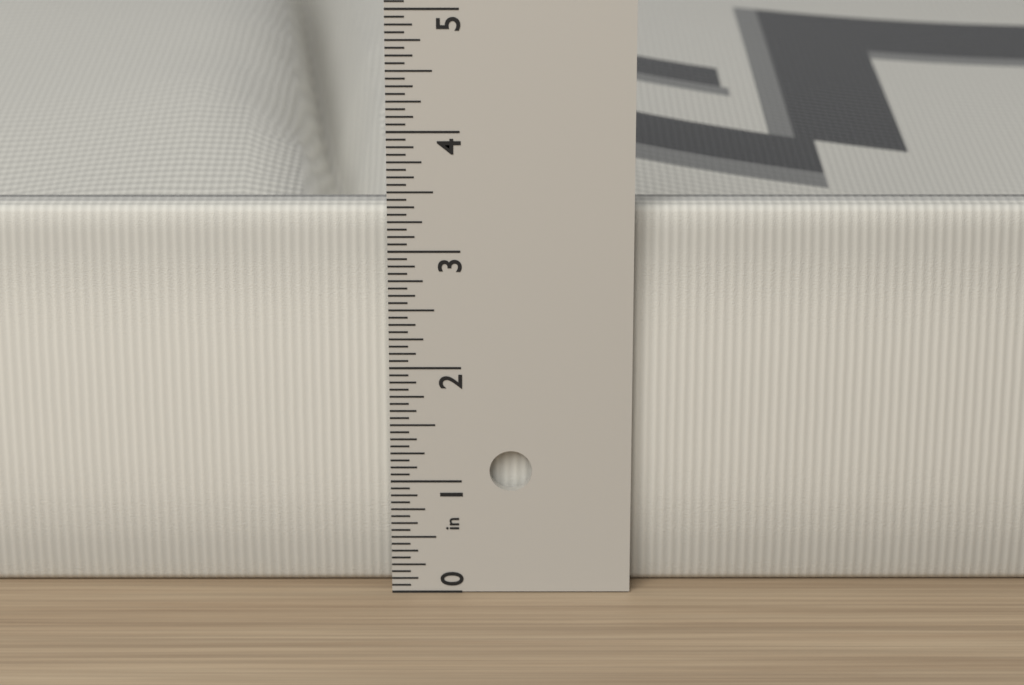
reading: 3.3125 in
